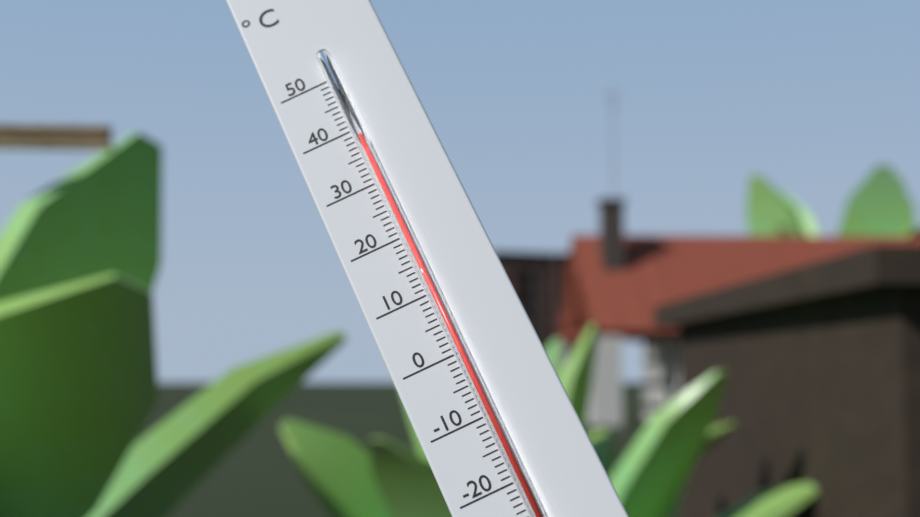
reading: 38 °C
